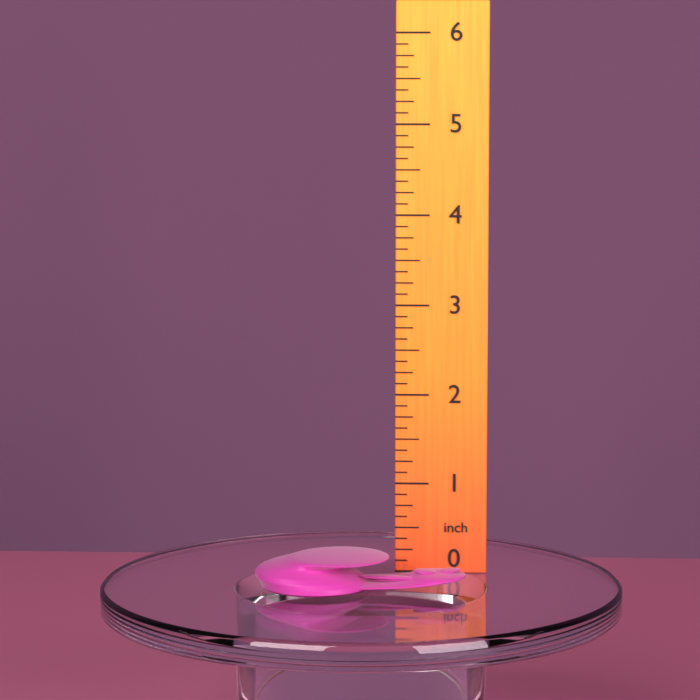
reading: 0.375 inch
